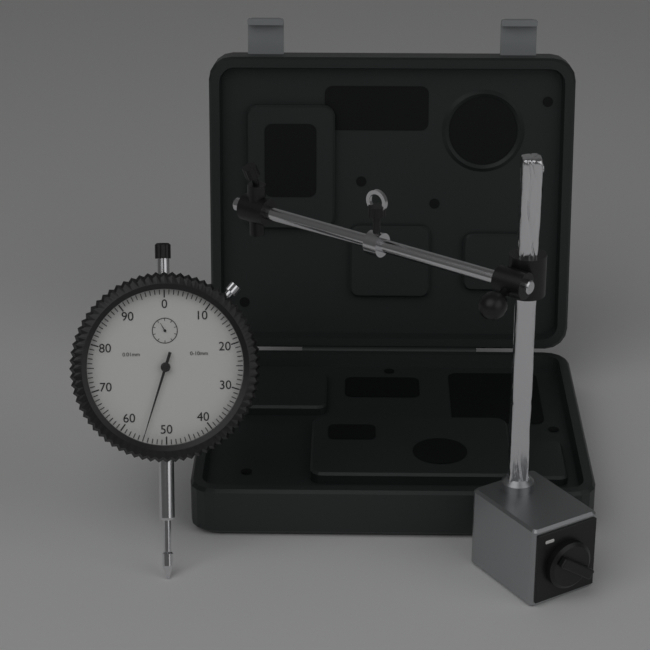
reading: 0.55 mm
